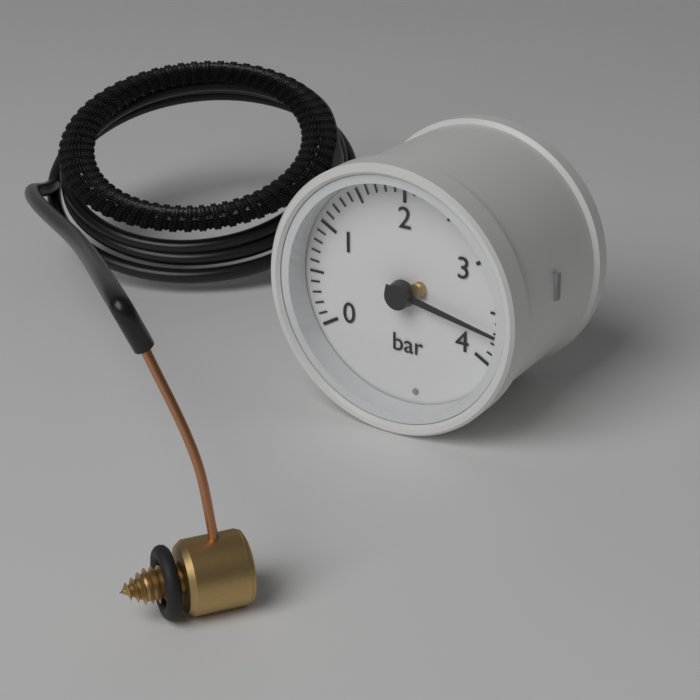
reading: 3.7 bar
